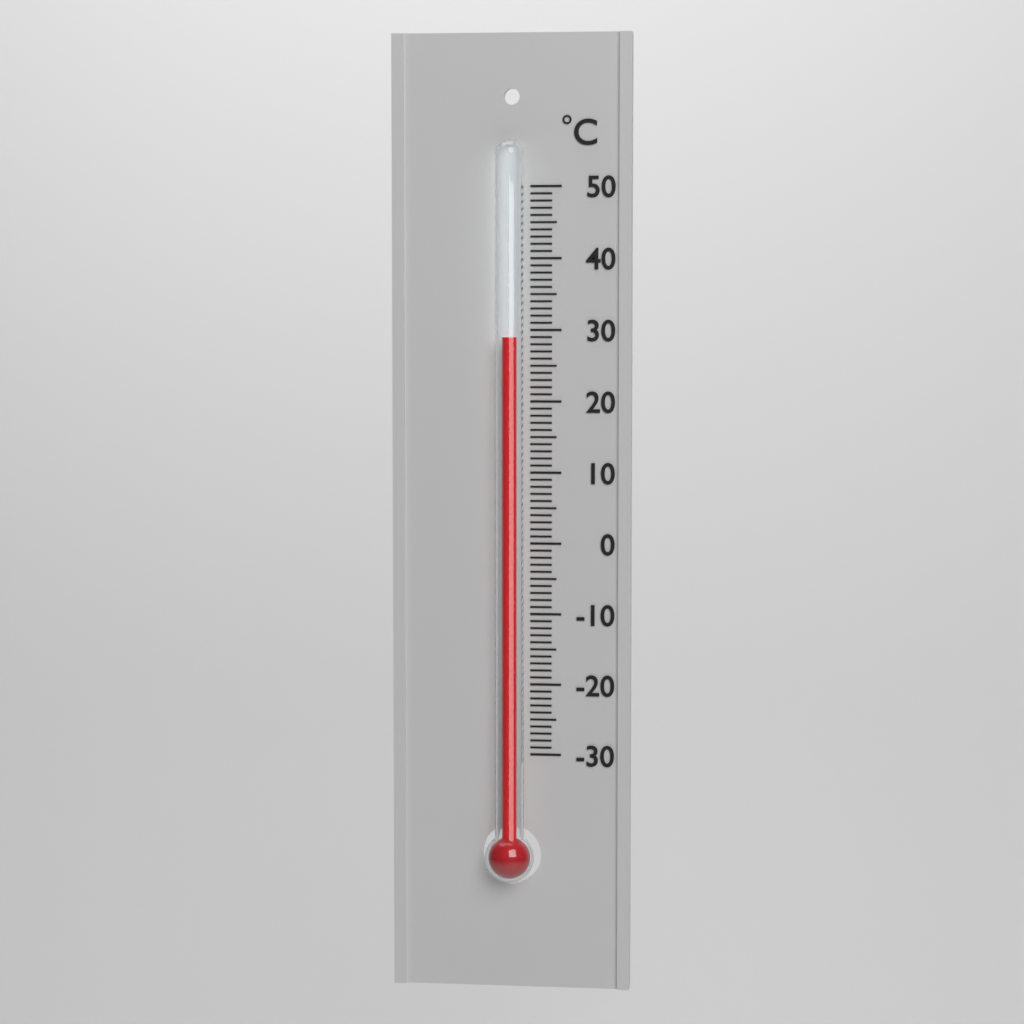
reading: 29 °C
